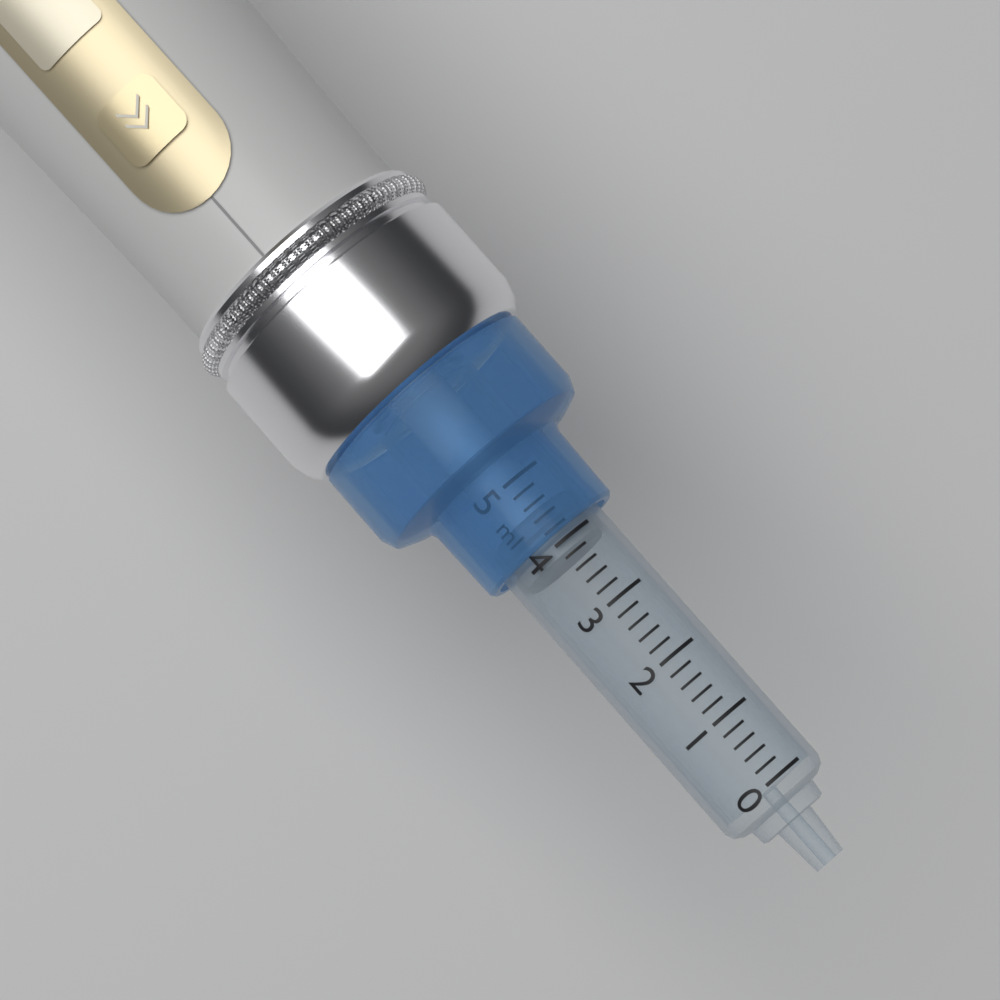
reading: 3.8 ml
